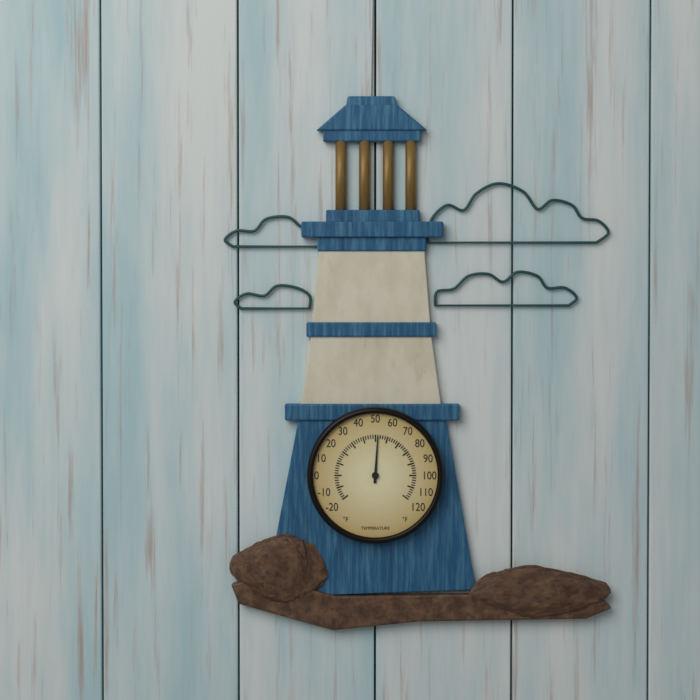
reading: 52 °F
